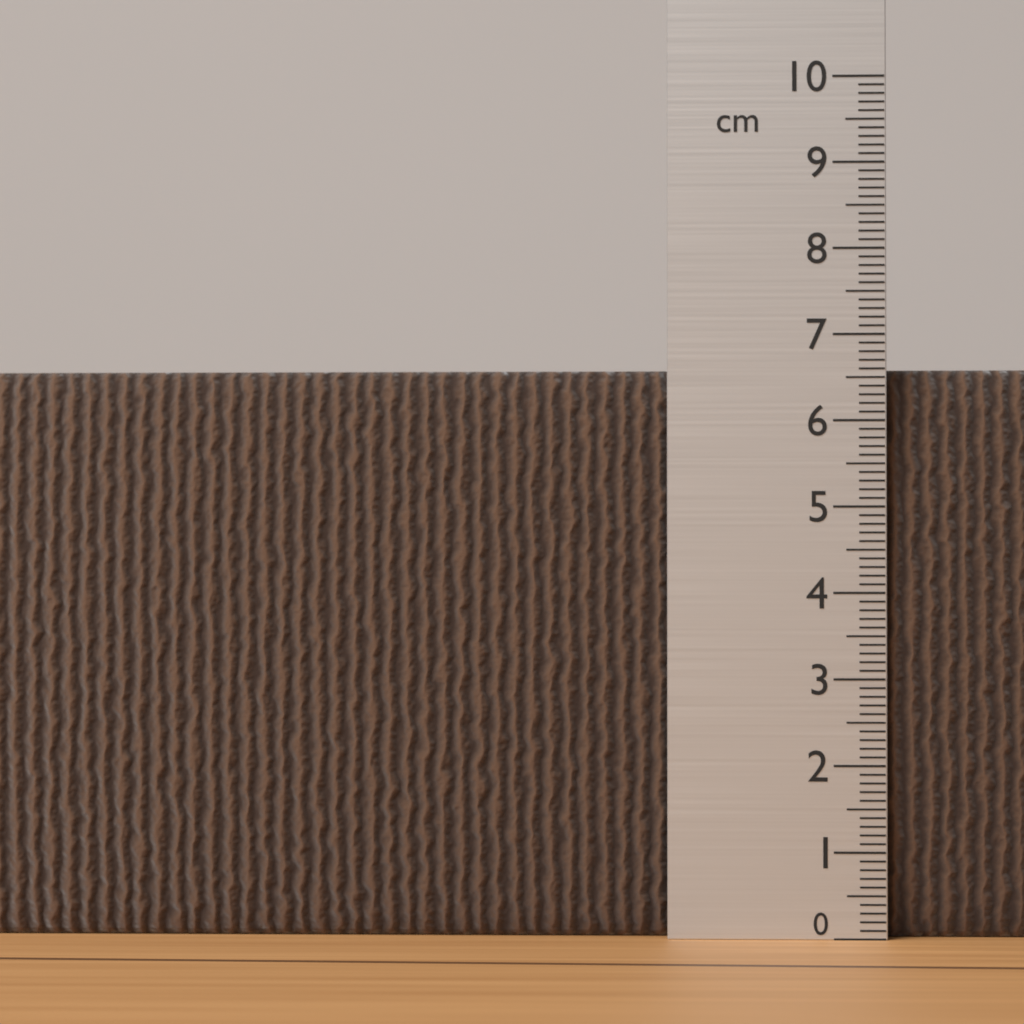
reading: 6.6 cm
